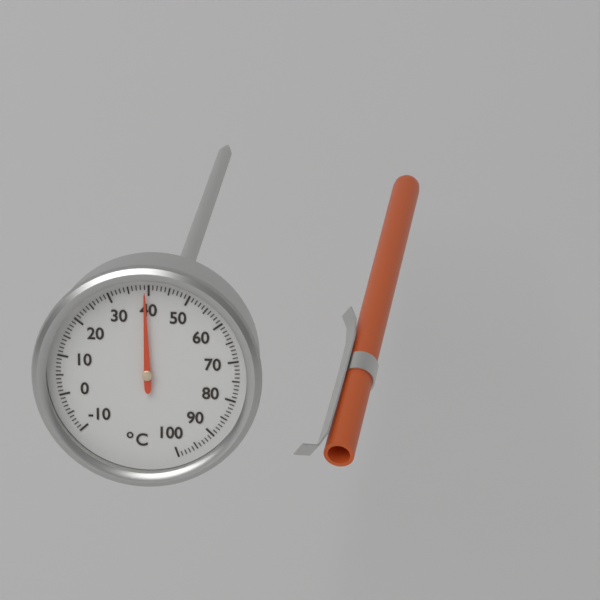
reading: 39 °C
